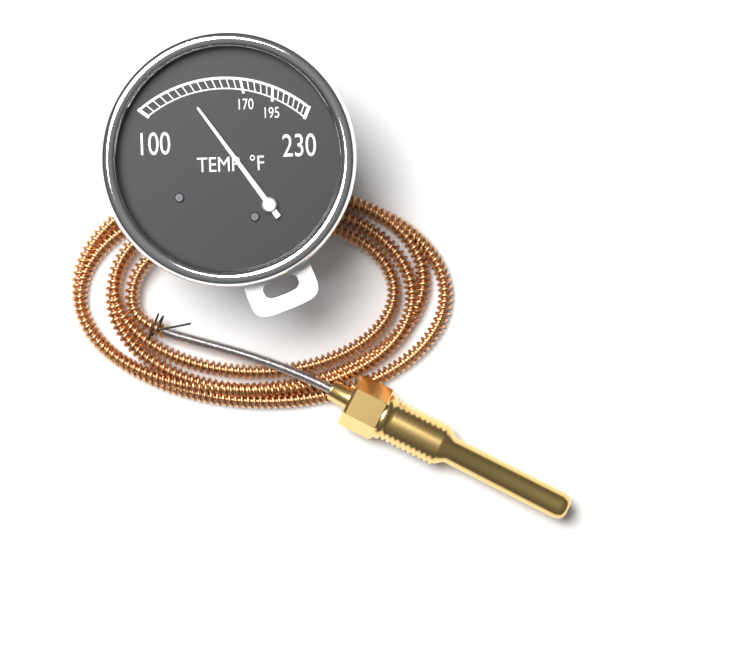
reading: 130 °F
